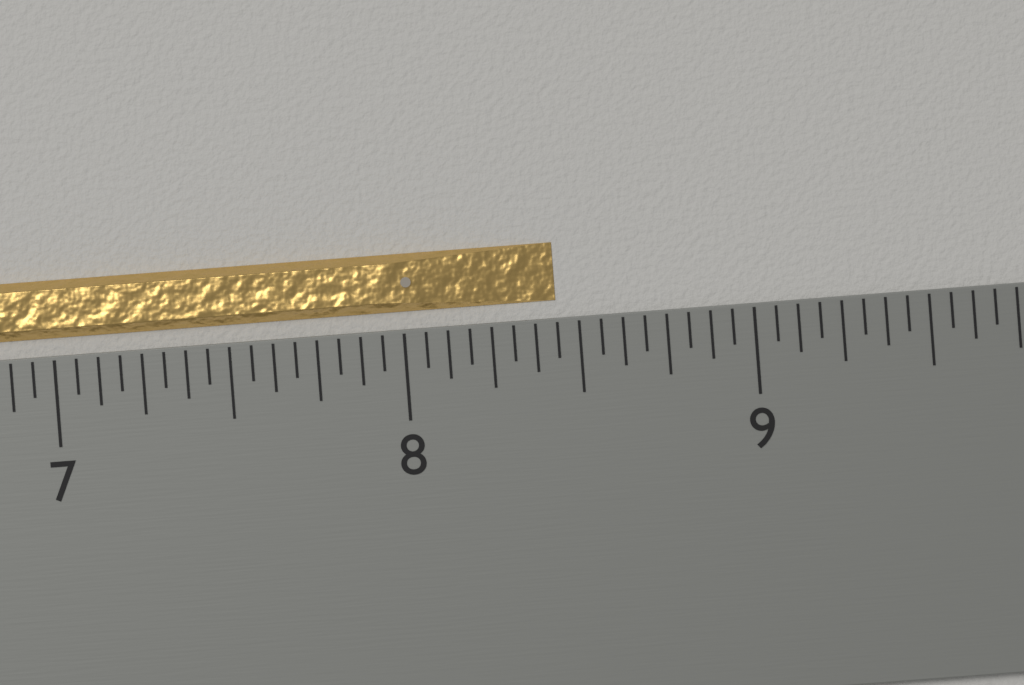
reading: 8.4375 inch
